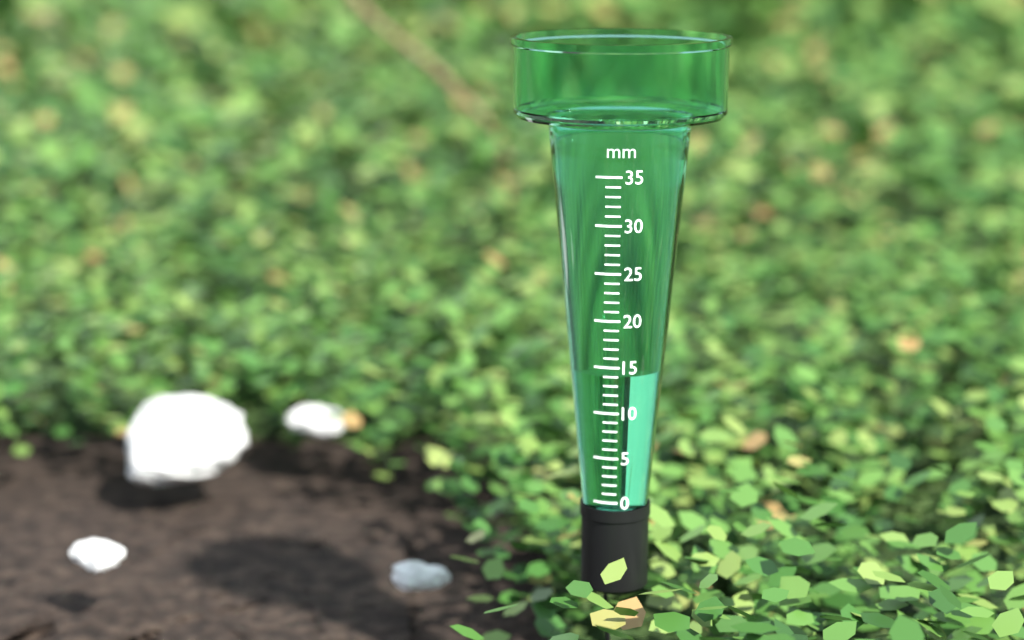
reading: 14 mm
